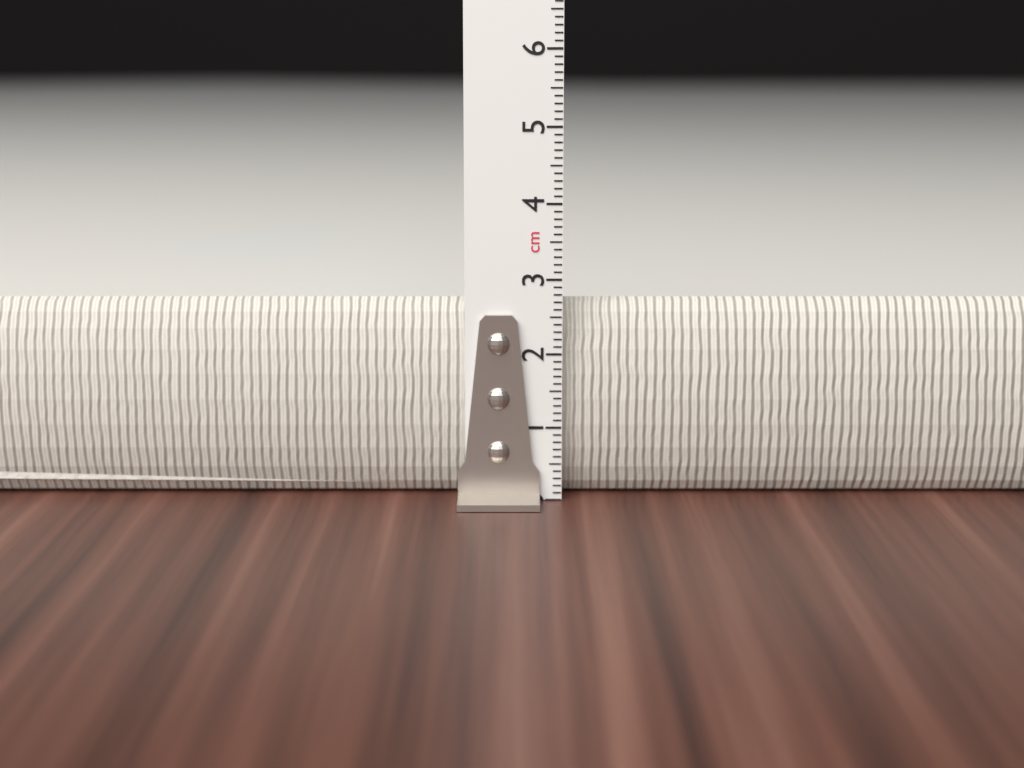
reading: 2.7 cm
